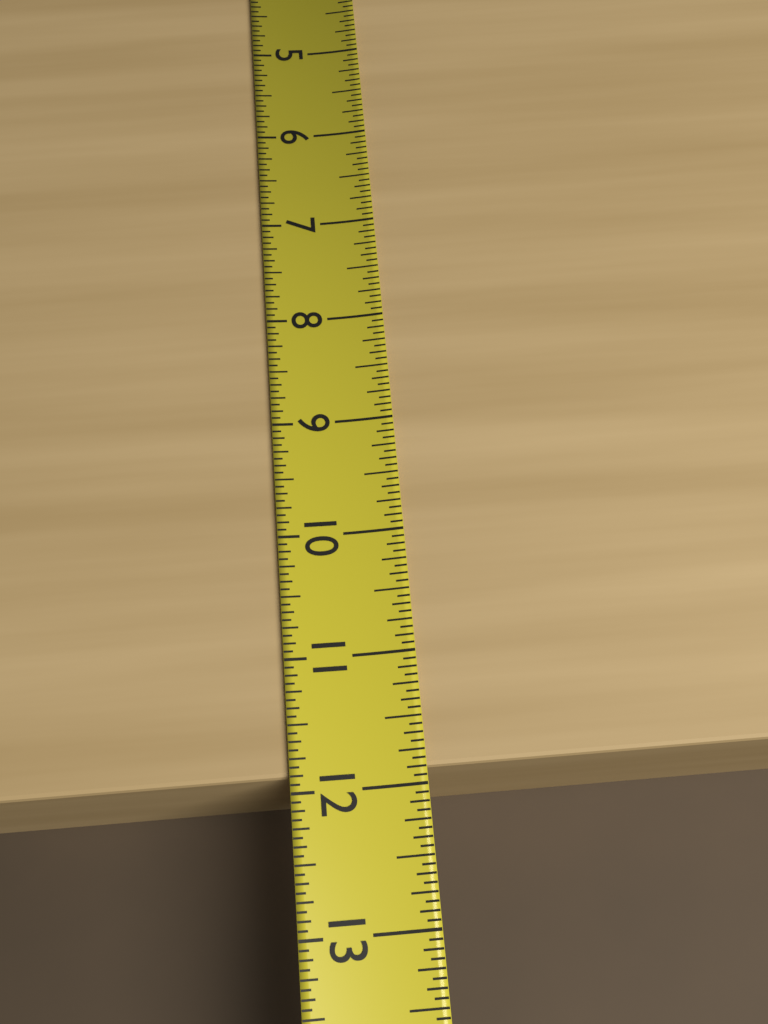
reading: 11.8750 (no unit)
